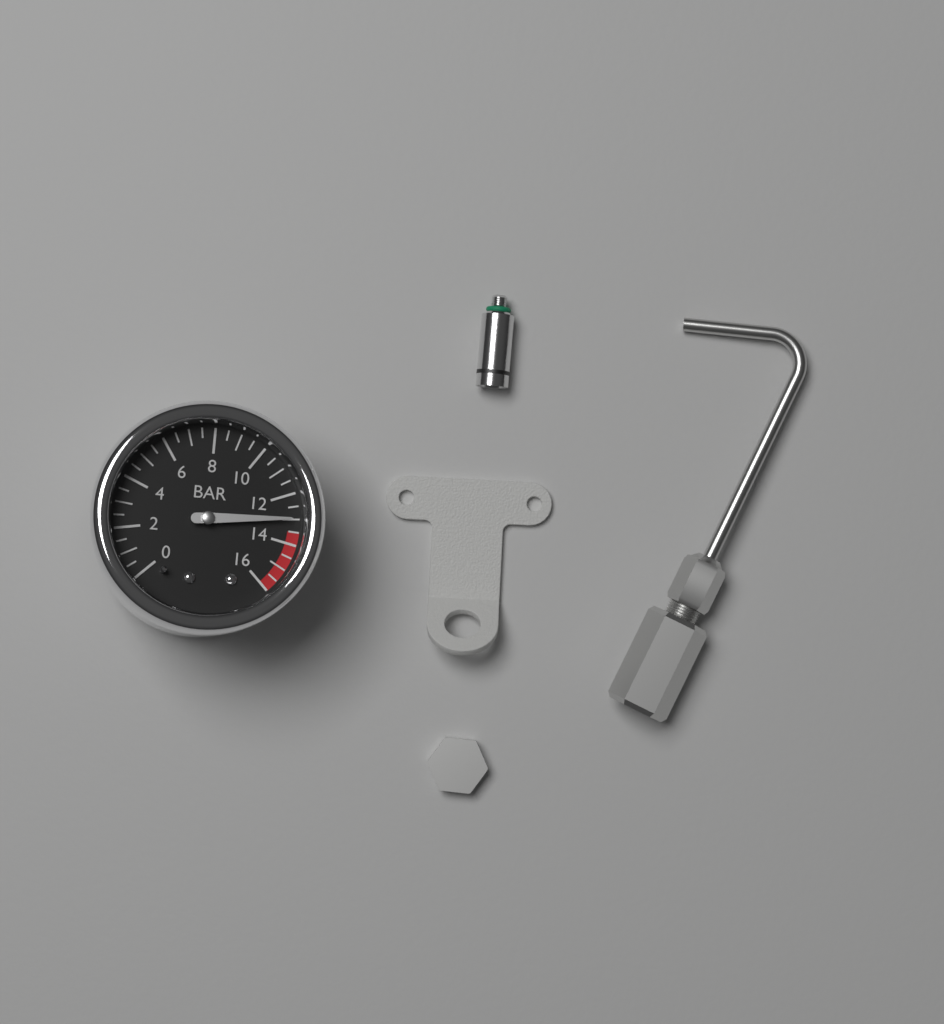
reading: 13.0 bar
